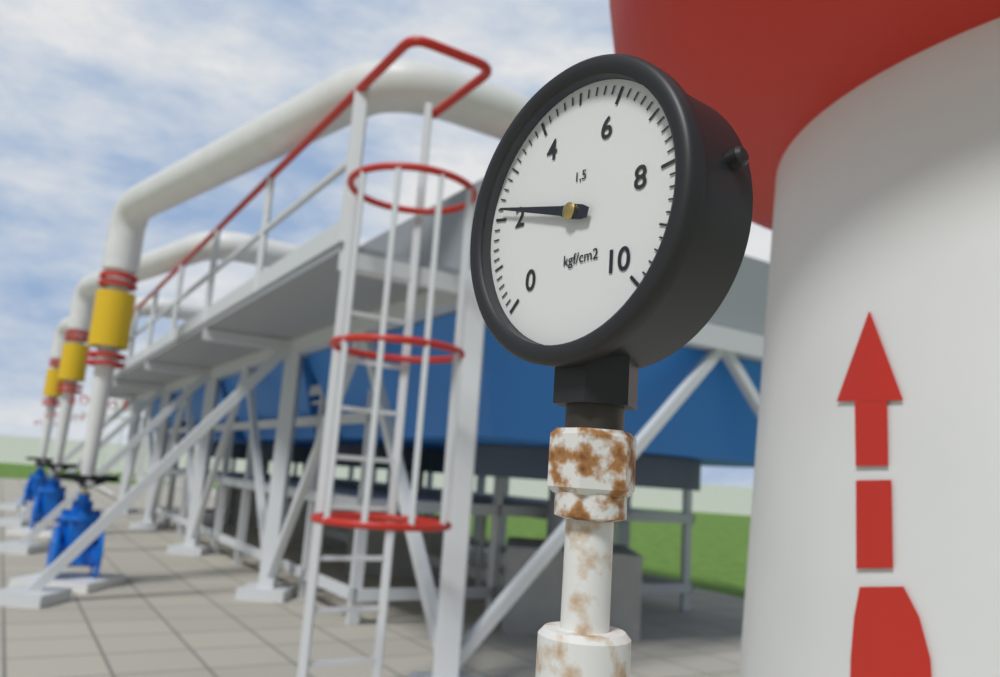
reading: 2.2 kgf/cm²
